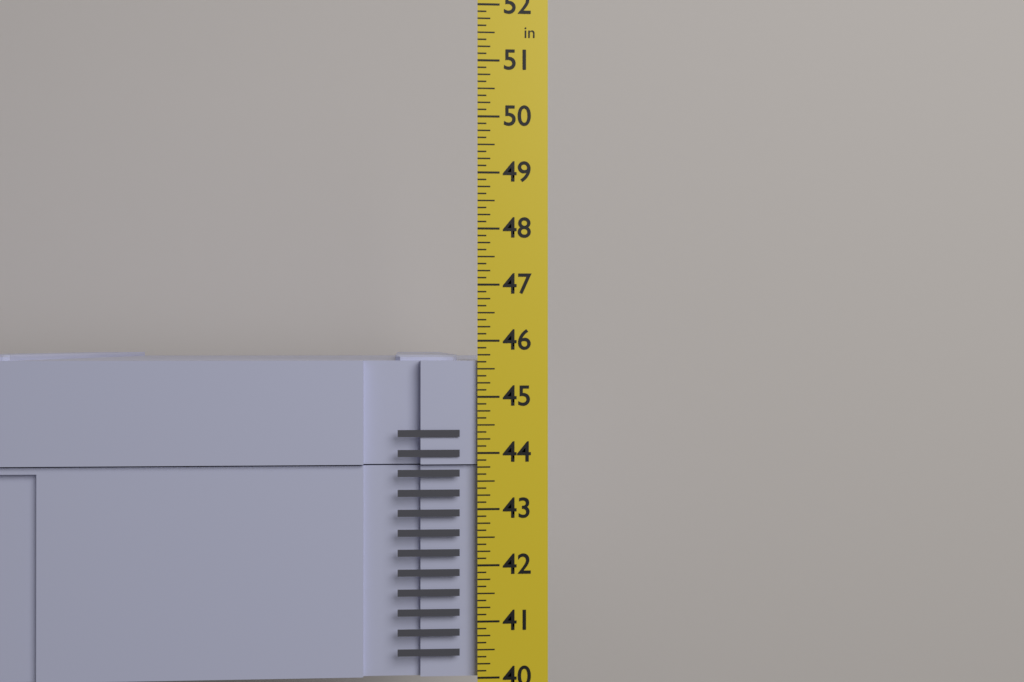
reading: 45.750 in
